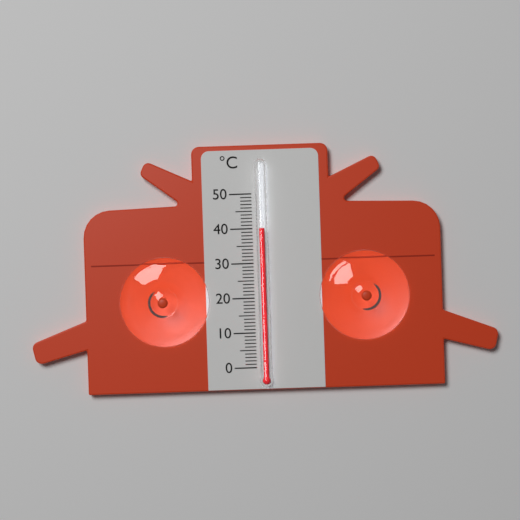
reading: 40 °C
